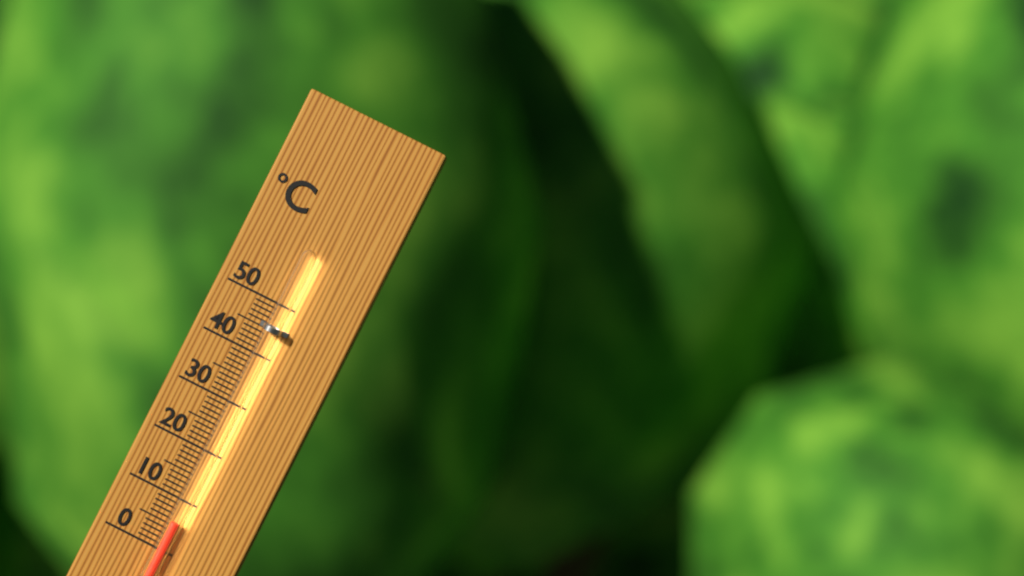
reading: 6 °C
